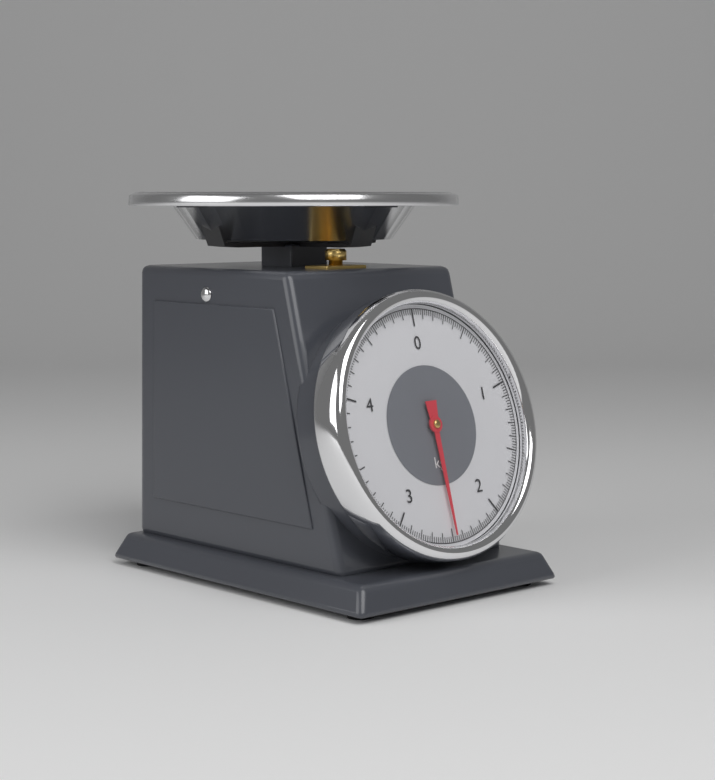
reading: 2.48 kg
